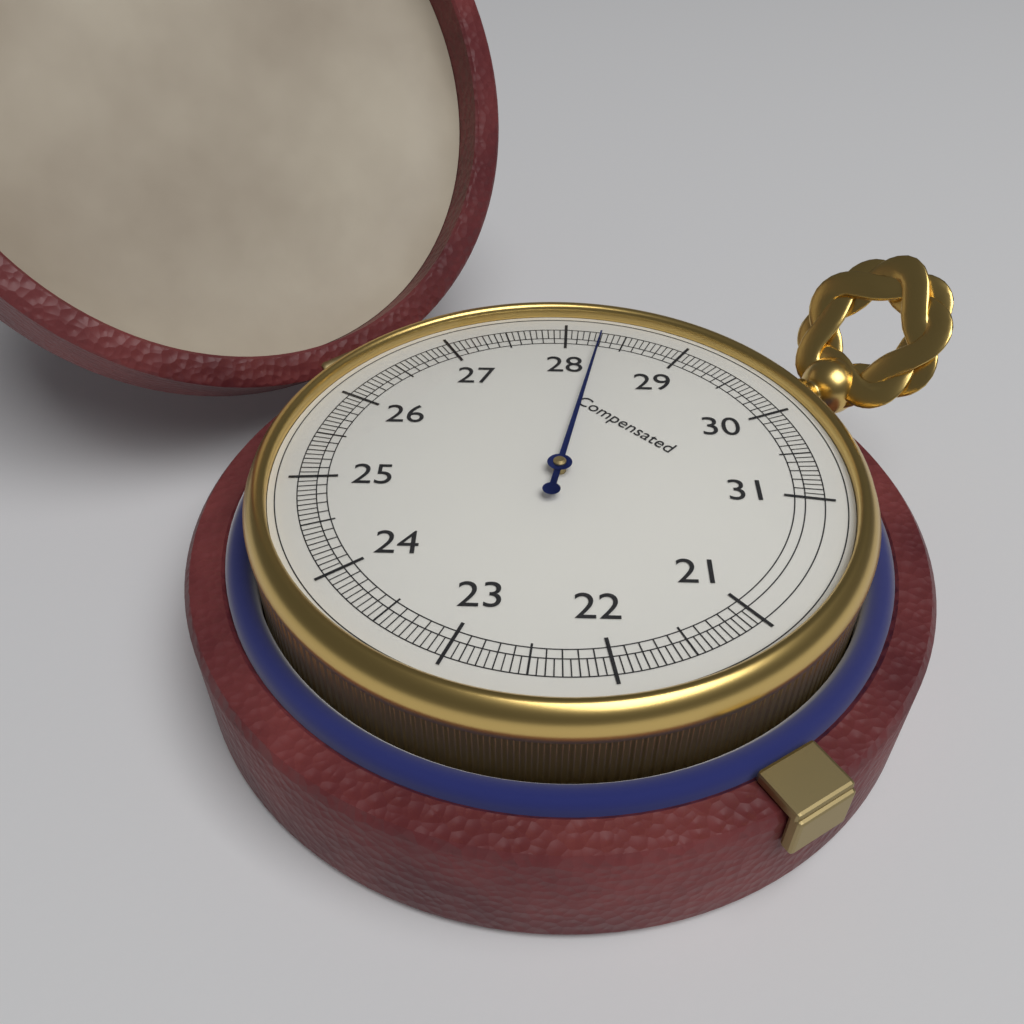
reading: 28.30 (no unit)
